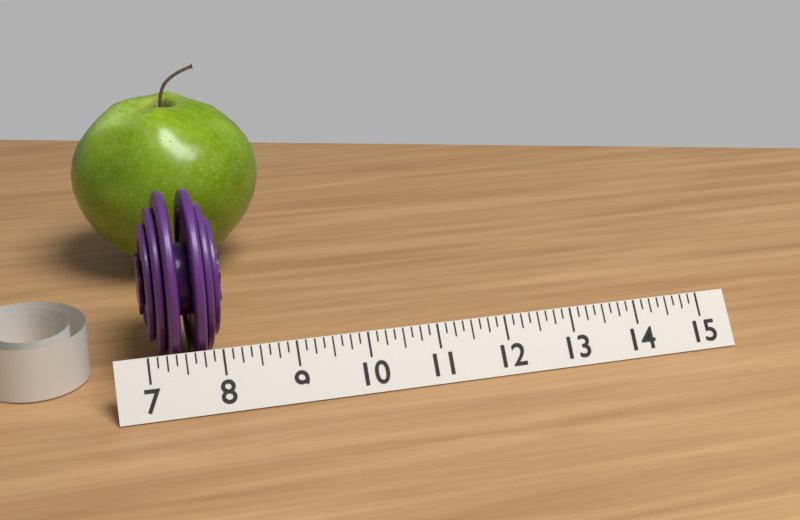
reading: 8.125 (no unit)
